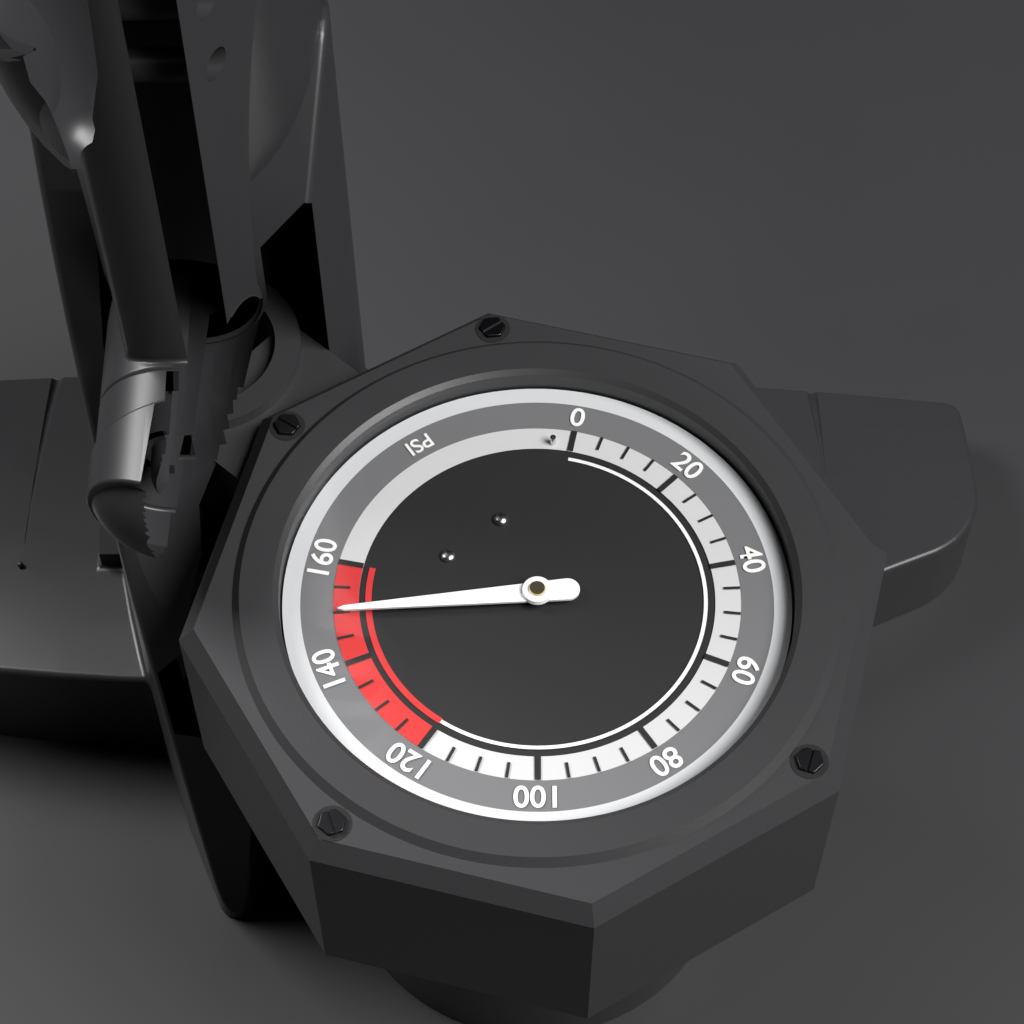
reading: 150 psi
